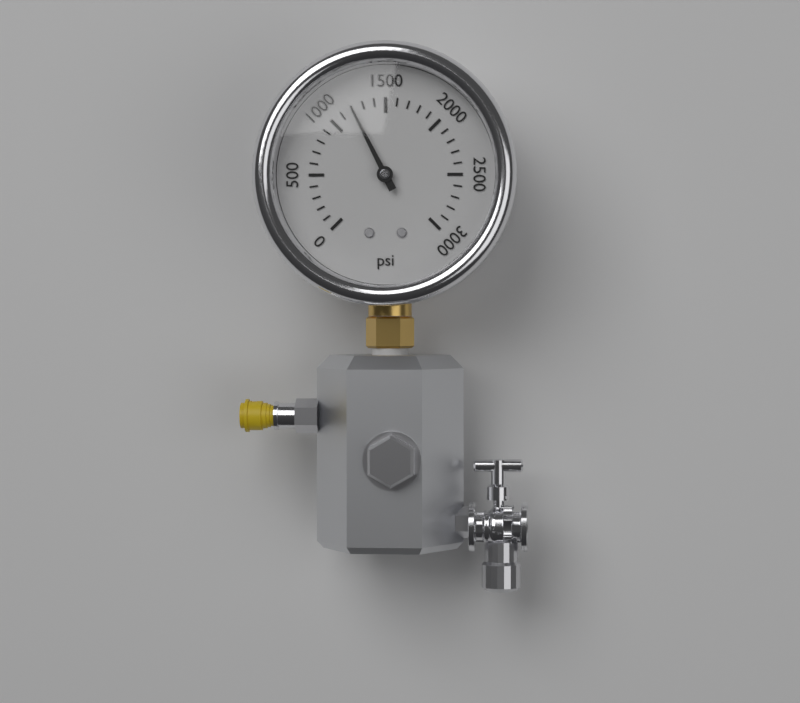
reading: 1200 psi
